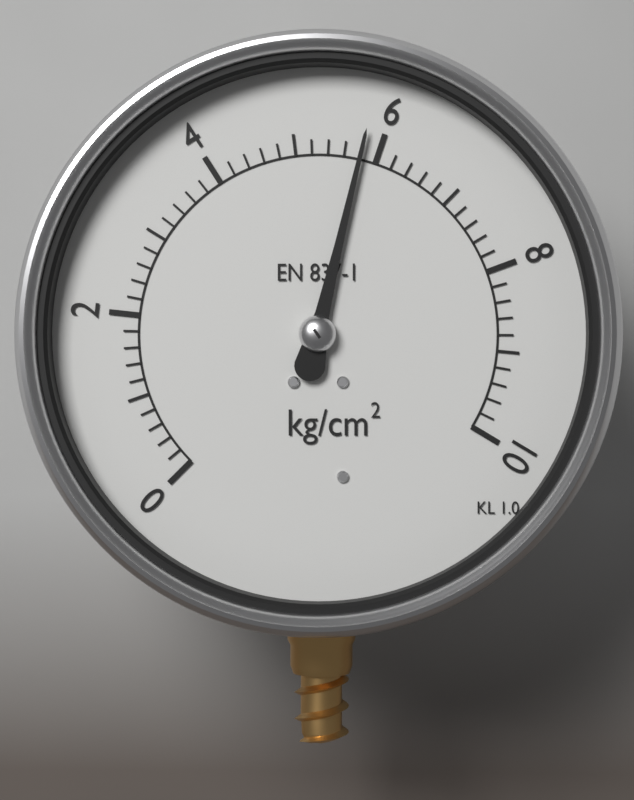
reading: 5.8 kg/cm²
